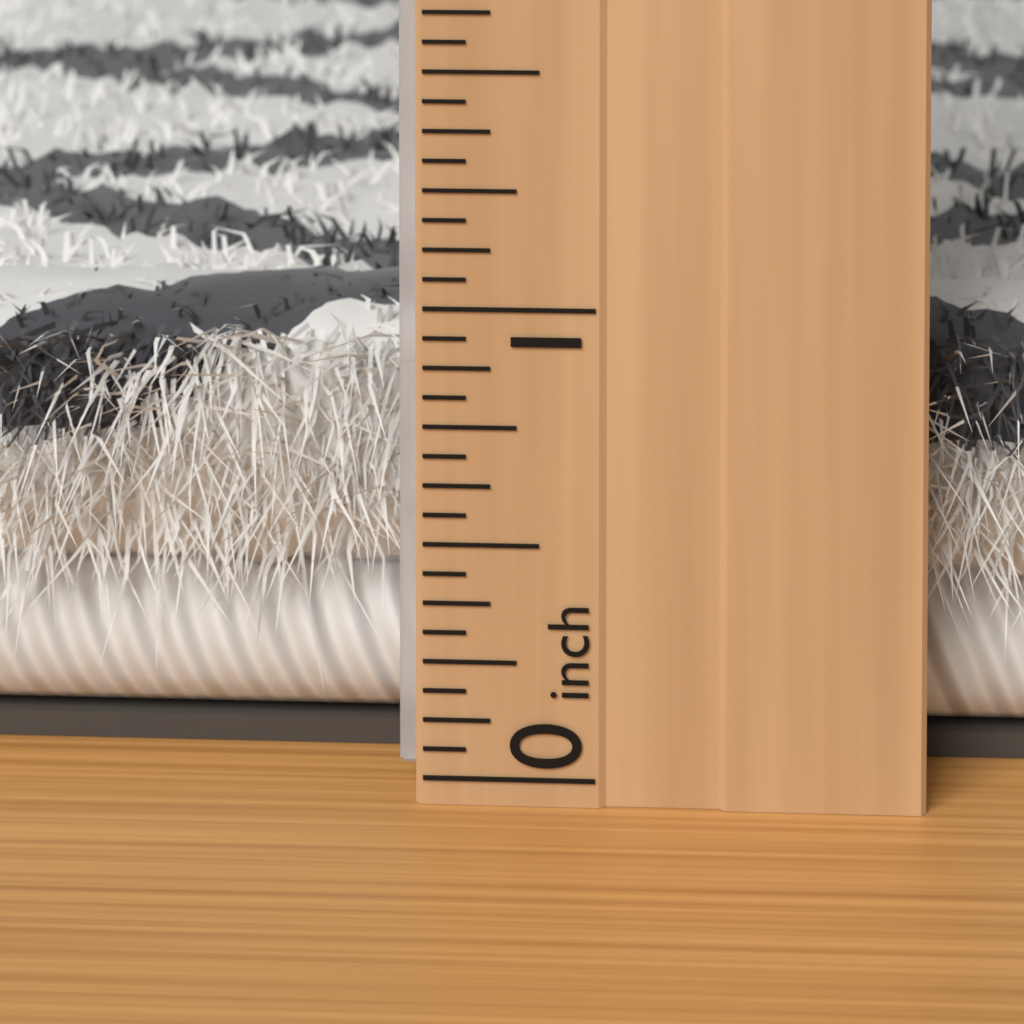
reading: 0.8750 inch
